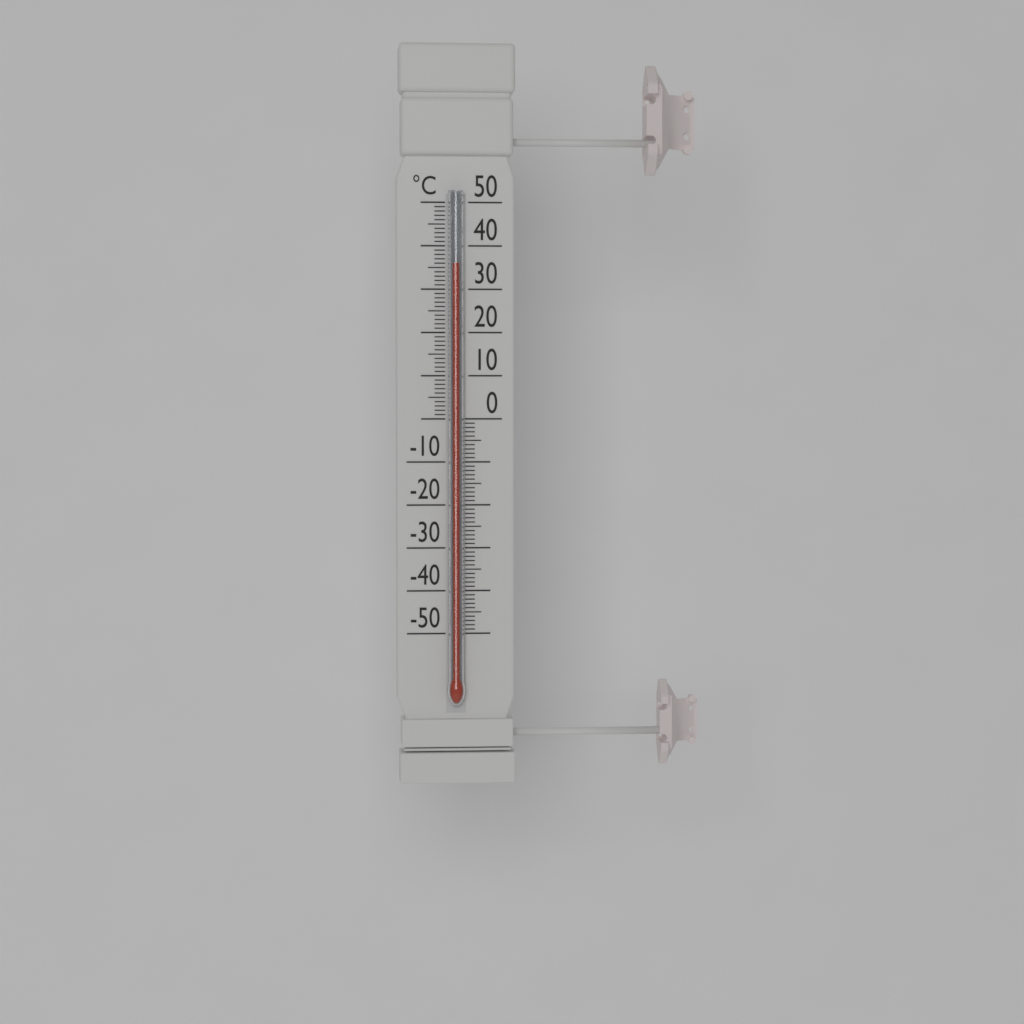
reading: 36 °C
